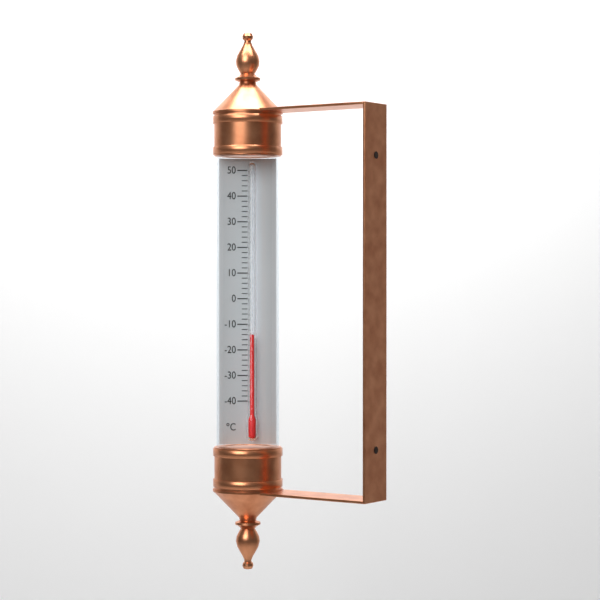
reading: -14 °C
